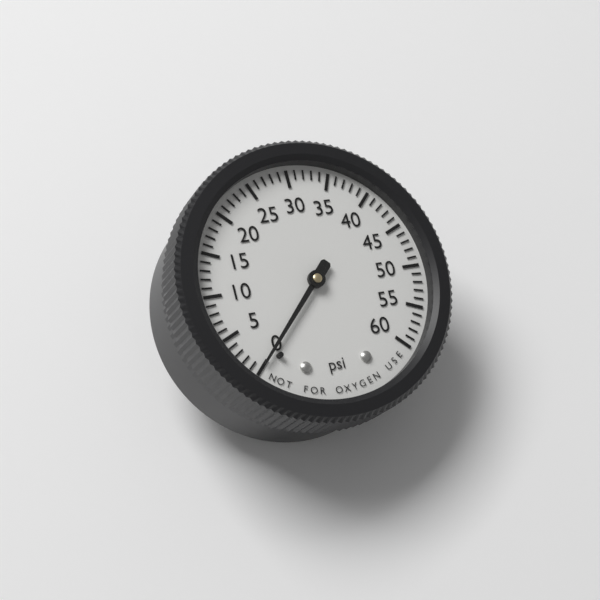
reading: 0 psi
